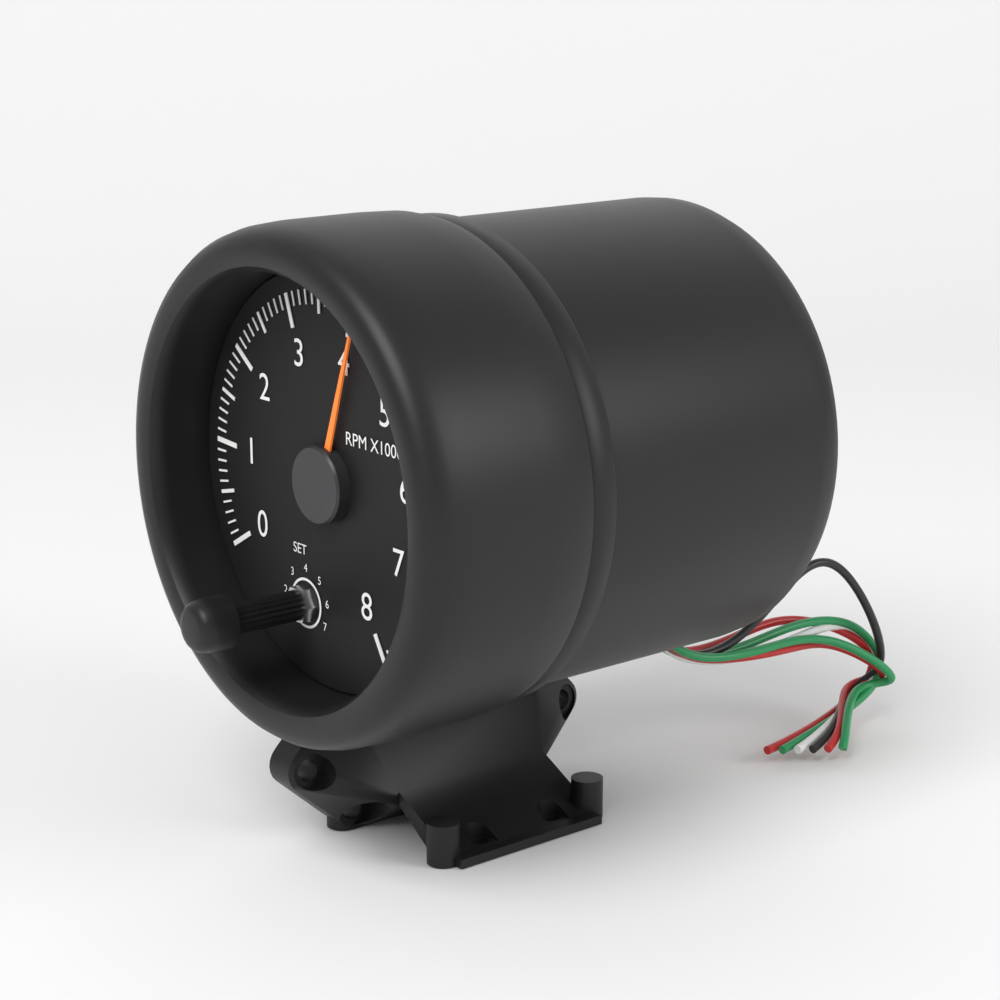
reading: 4.1 RPM x1000
